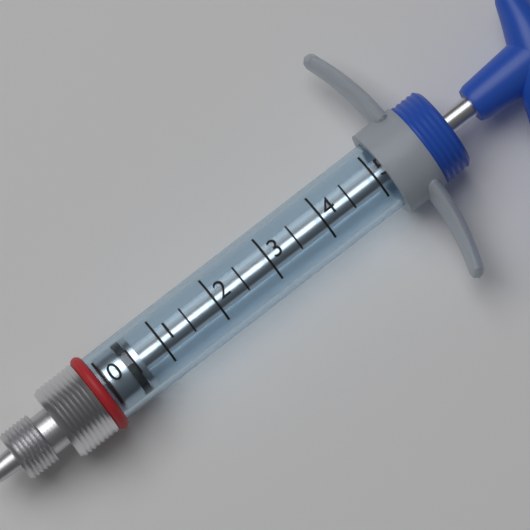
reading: 0.0 (no unit)
